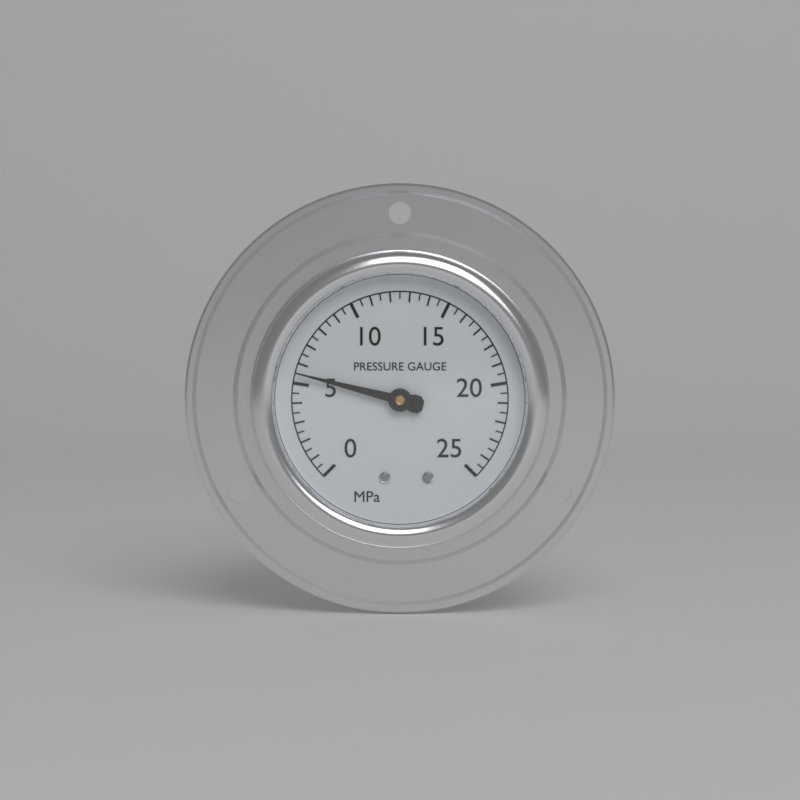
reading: 5.5 MPa
